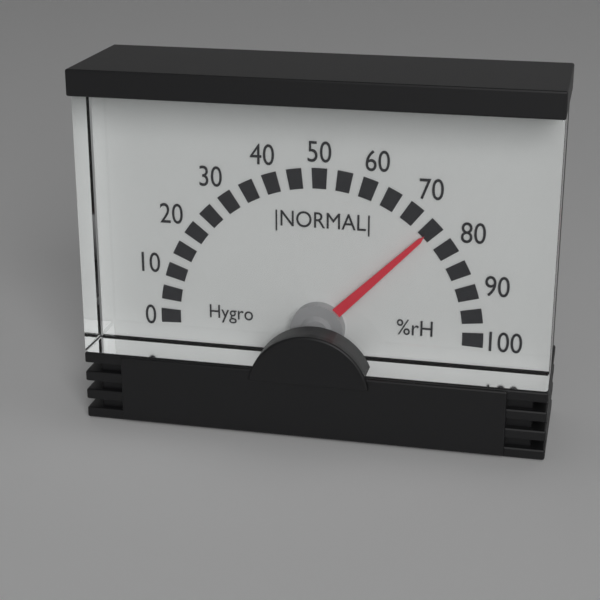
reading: 75 %rH
